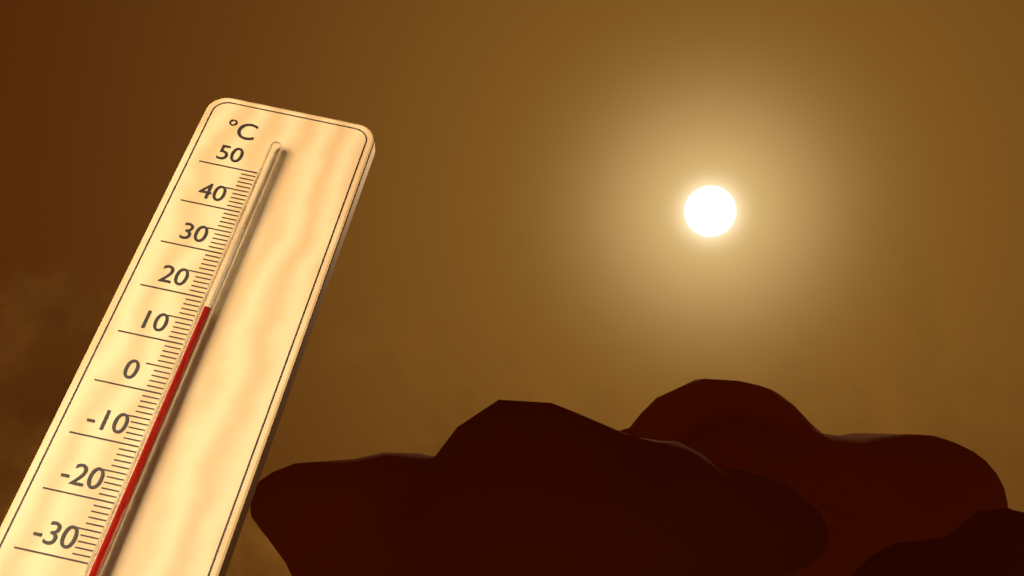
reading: 17 °C
